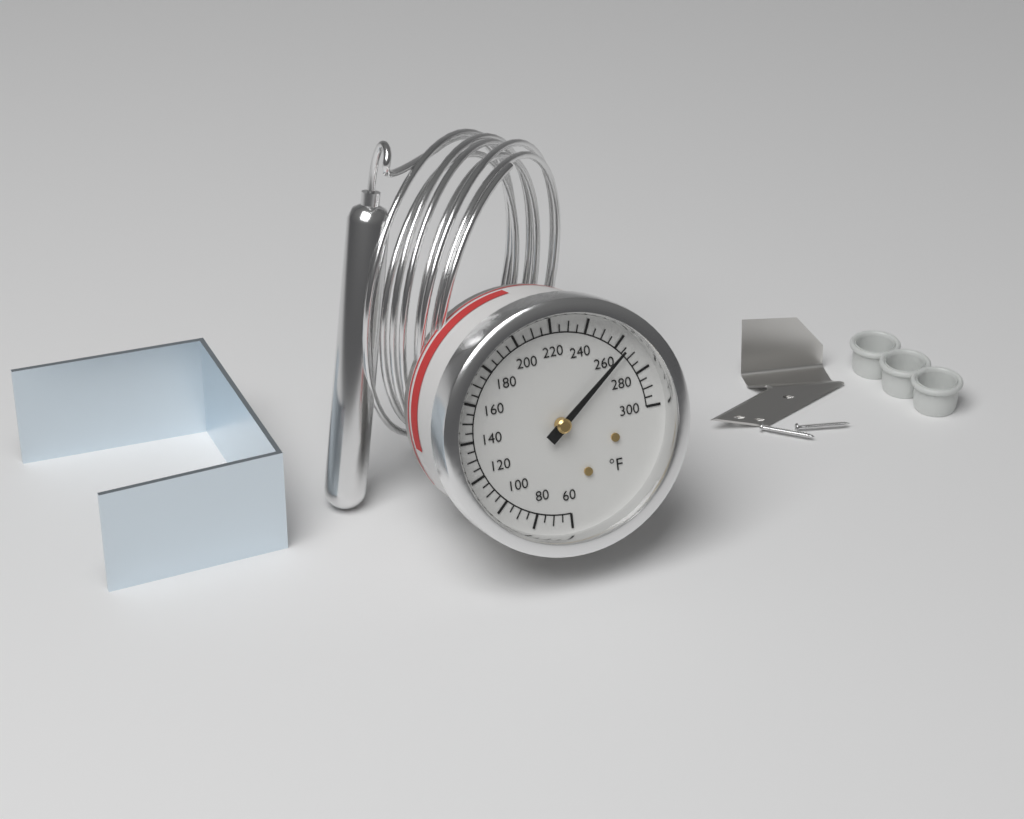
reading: 265 °F
